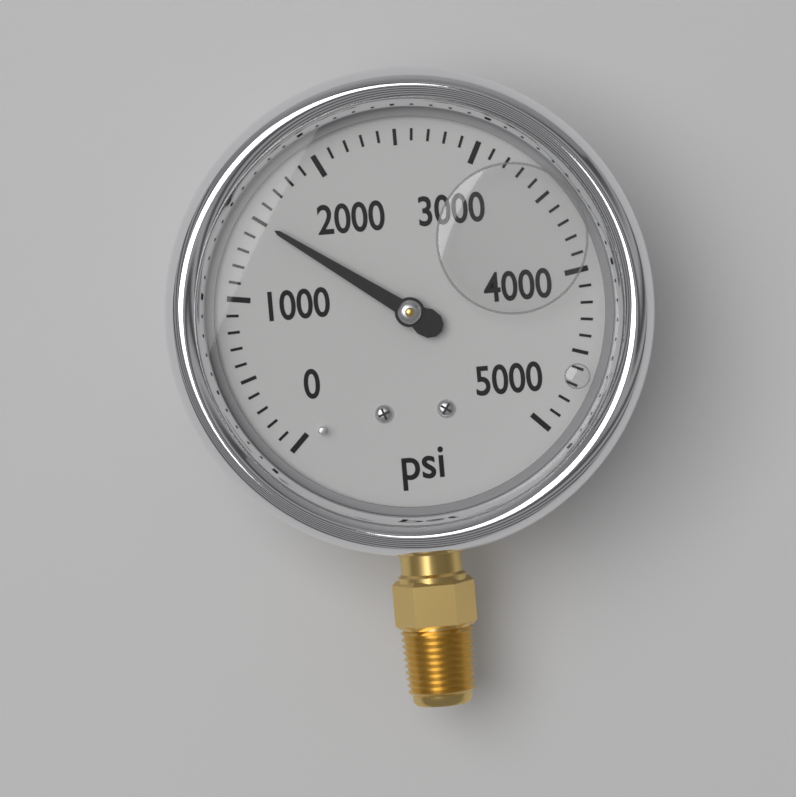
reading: 1500 psi
